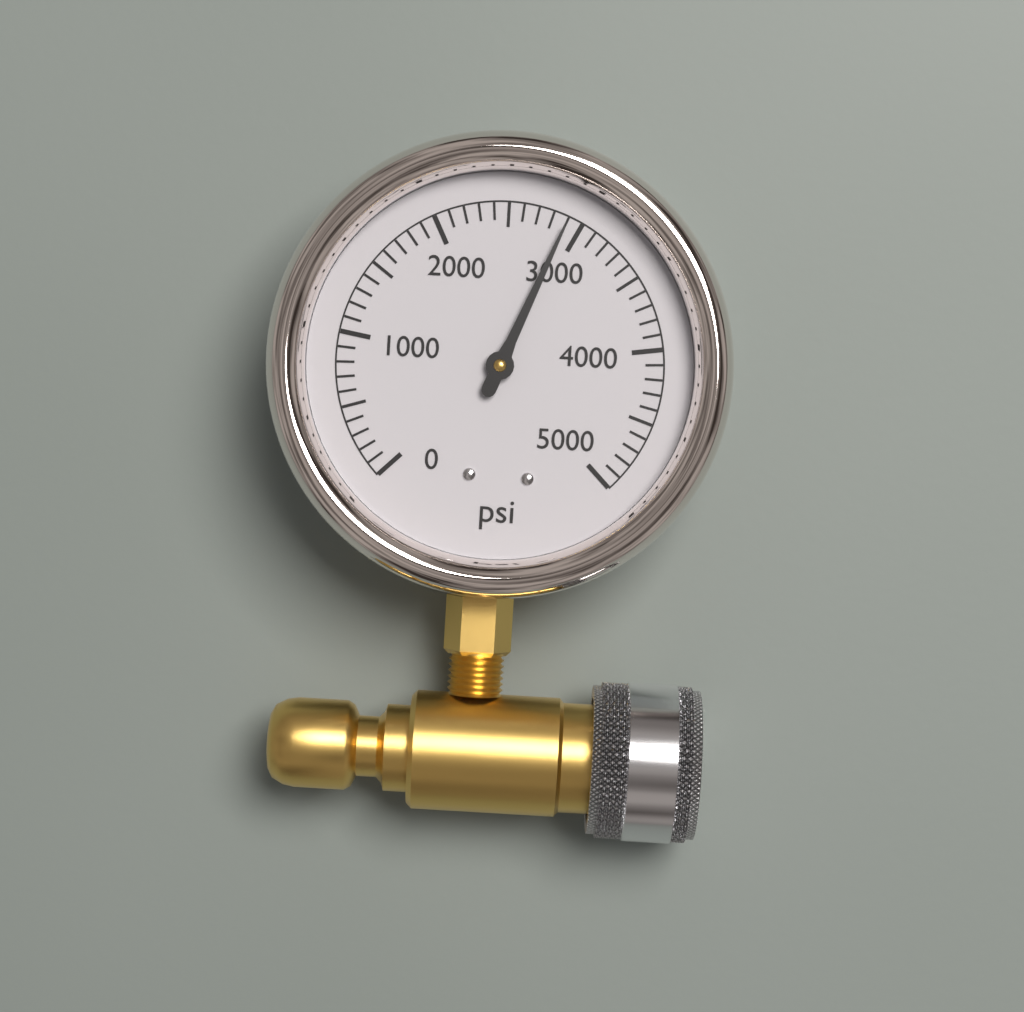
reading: 2900 psi
